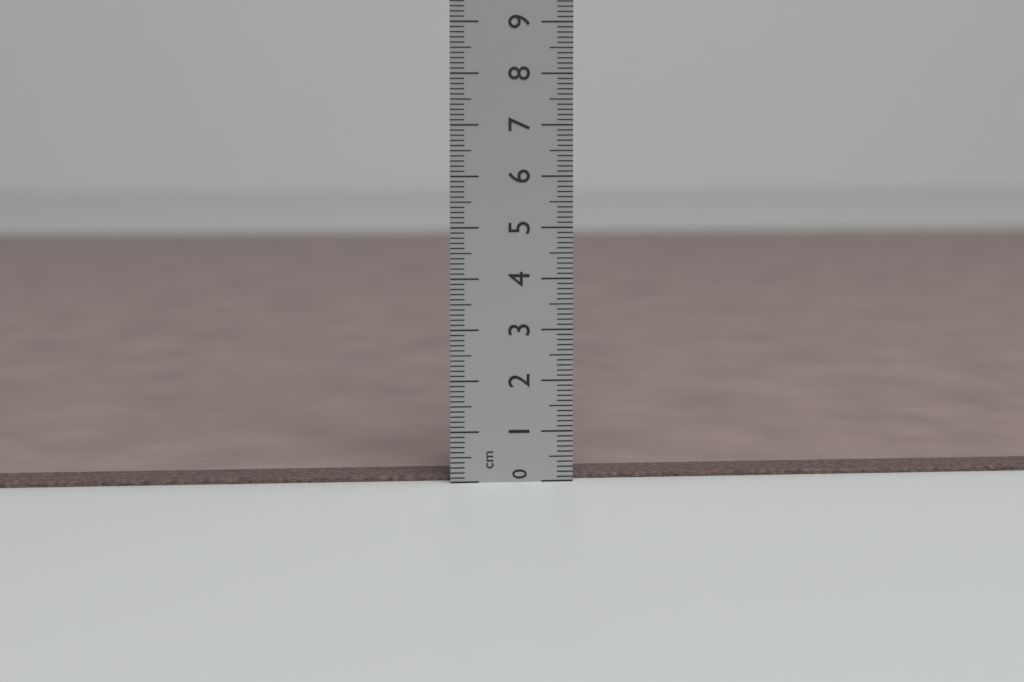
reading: 0.1 cm
